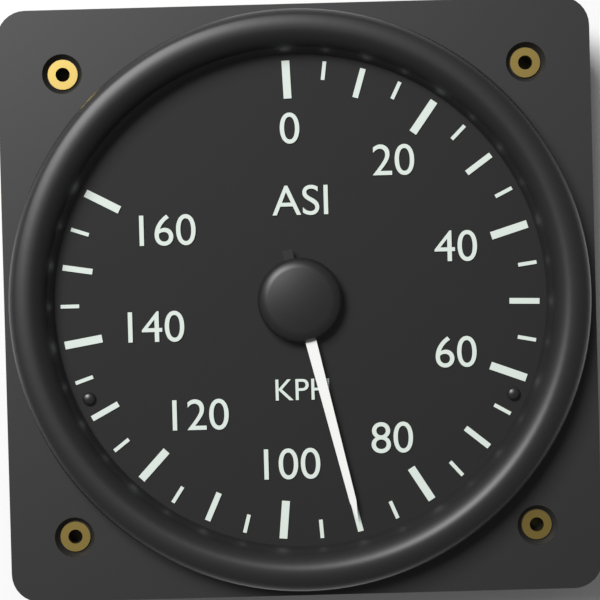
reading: 90 KPH
